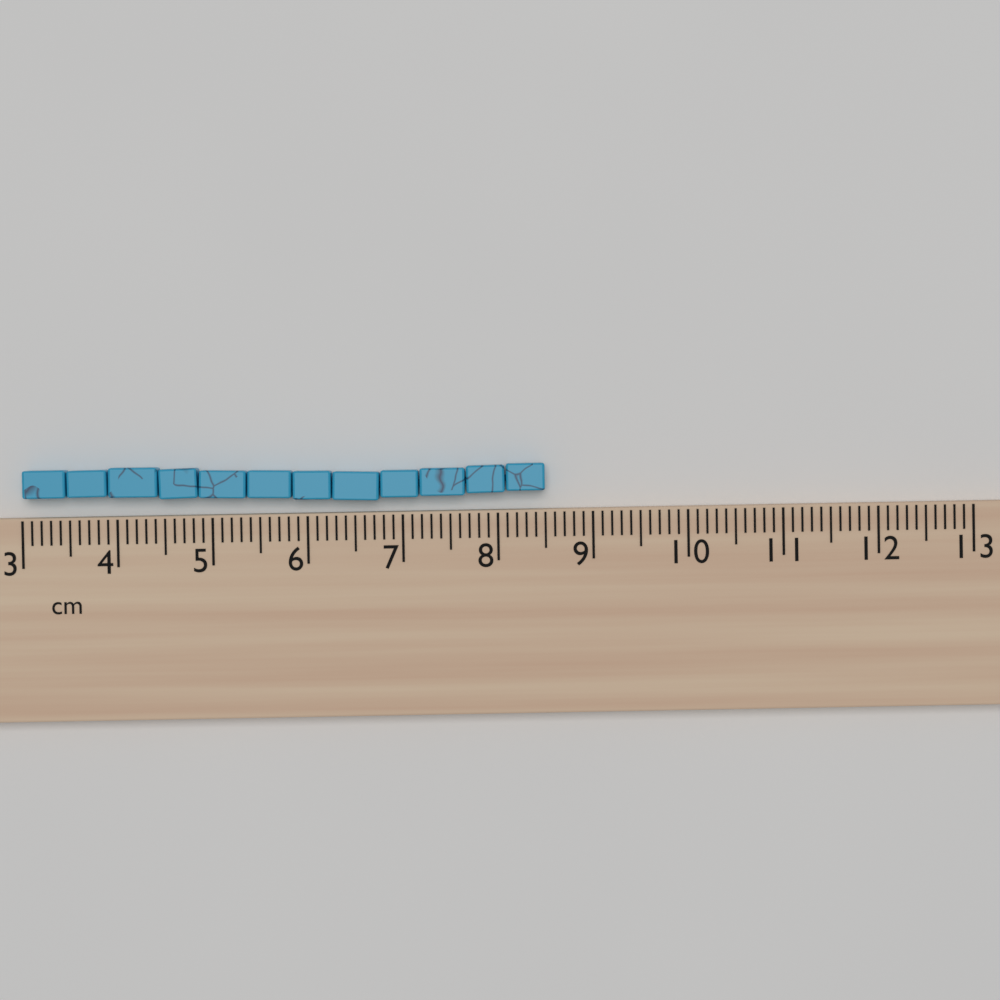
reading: 8.5 cm
